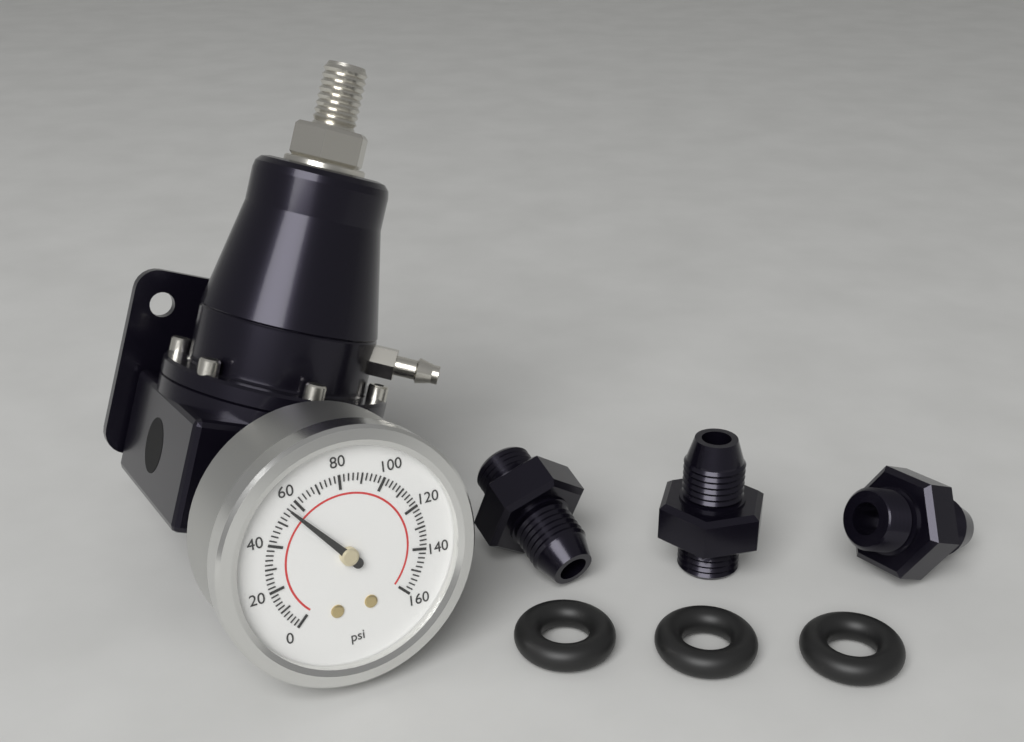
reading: 56 psi
